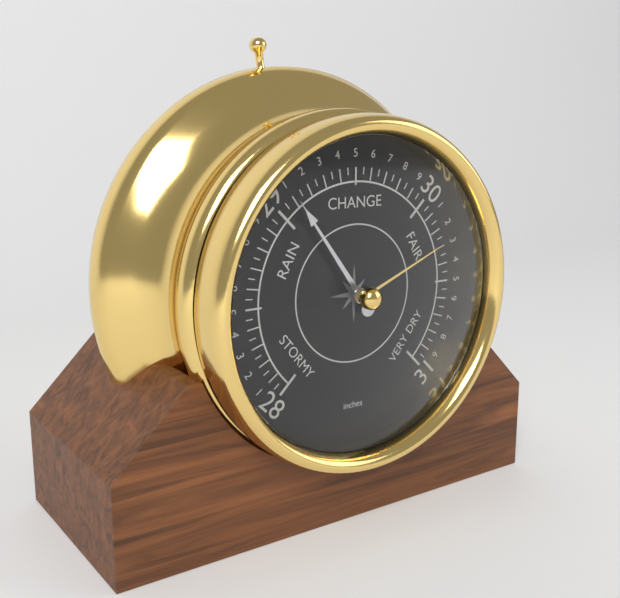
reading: 29.10 inches
